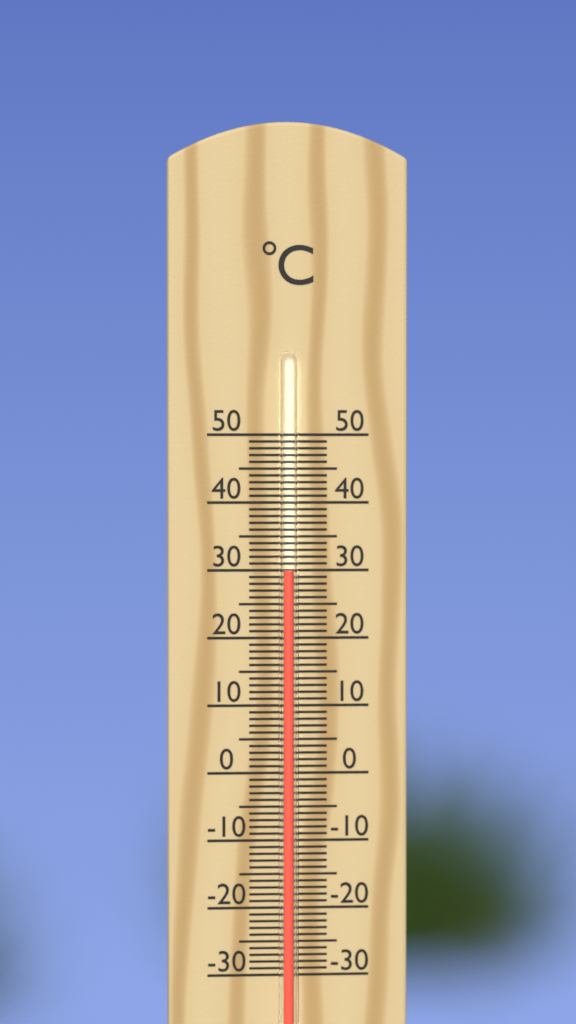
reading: 30 °C
